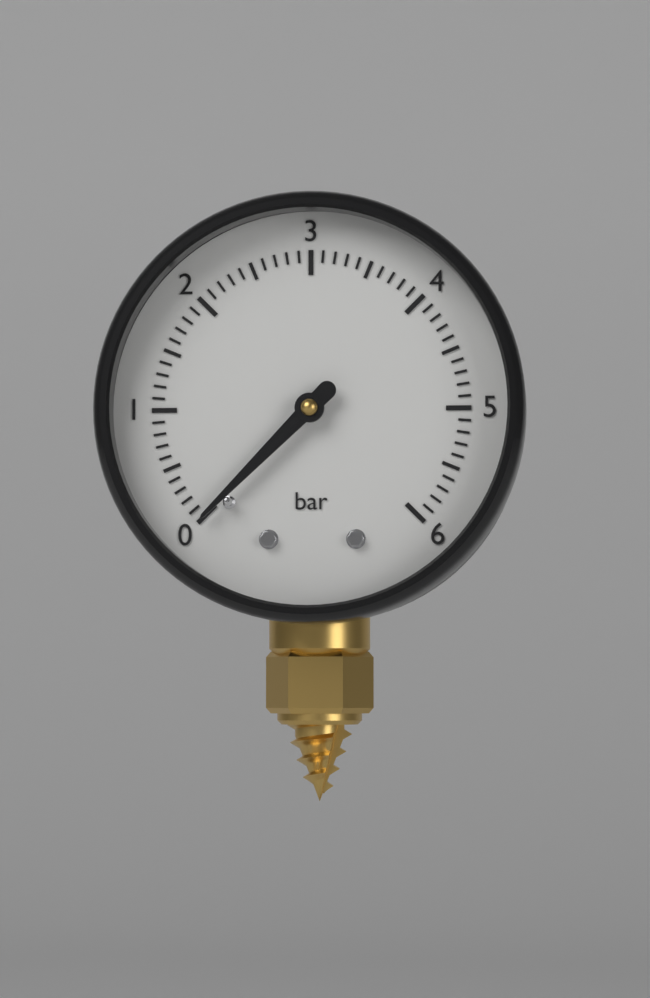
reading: 0.0 bar
